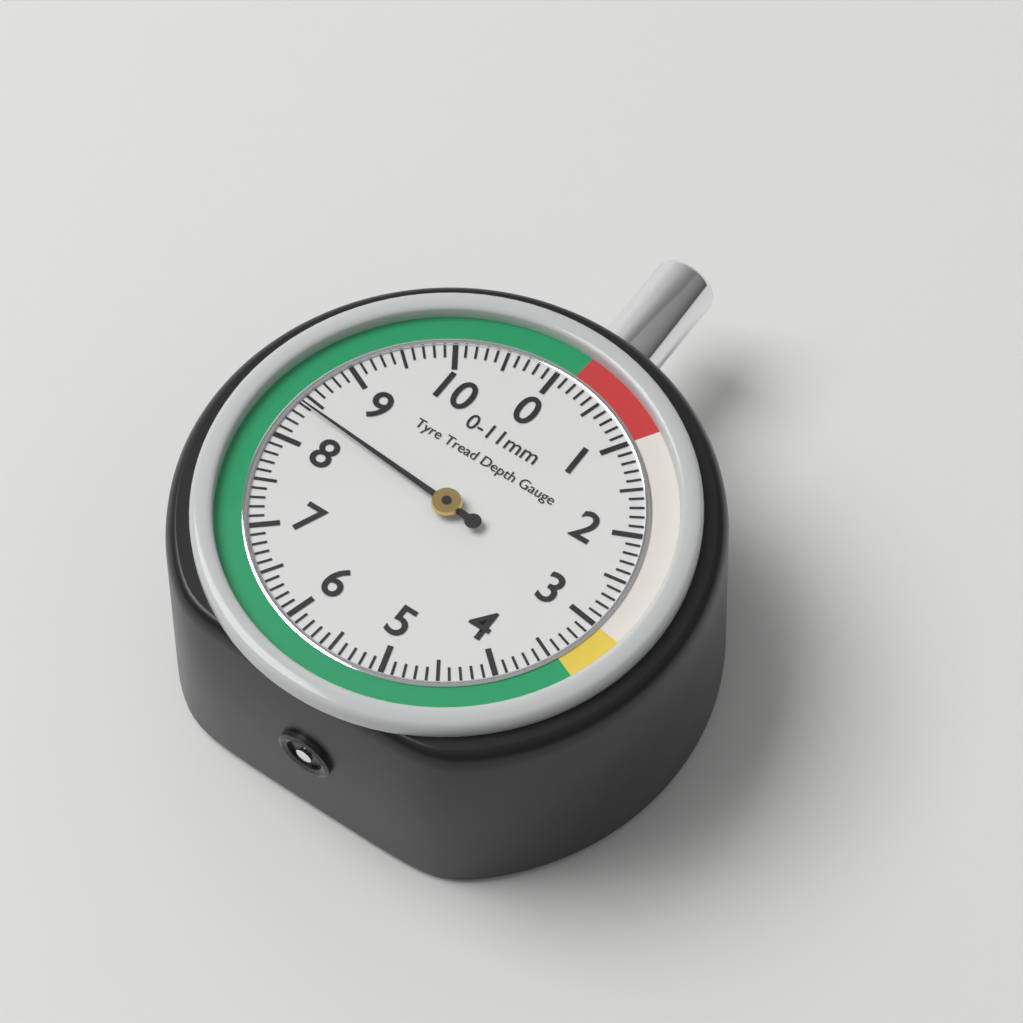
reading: 8.4 mm
